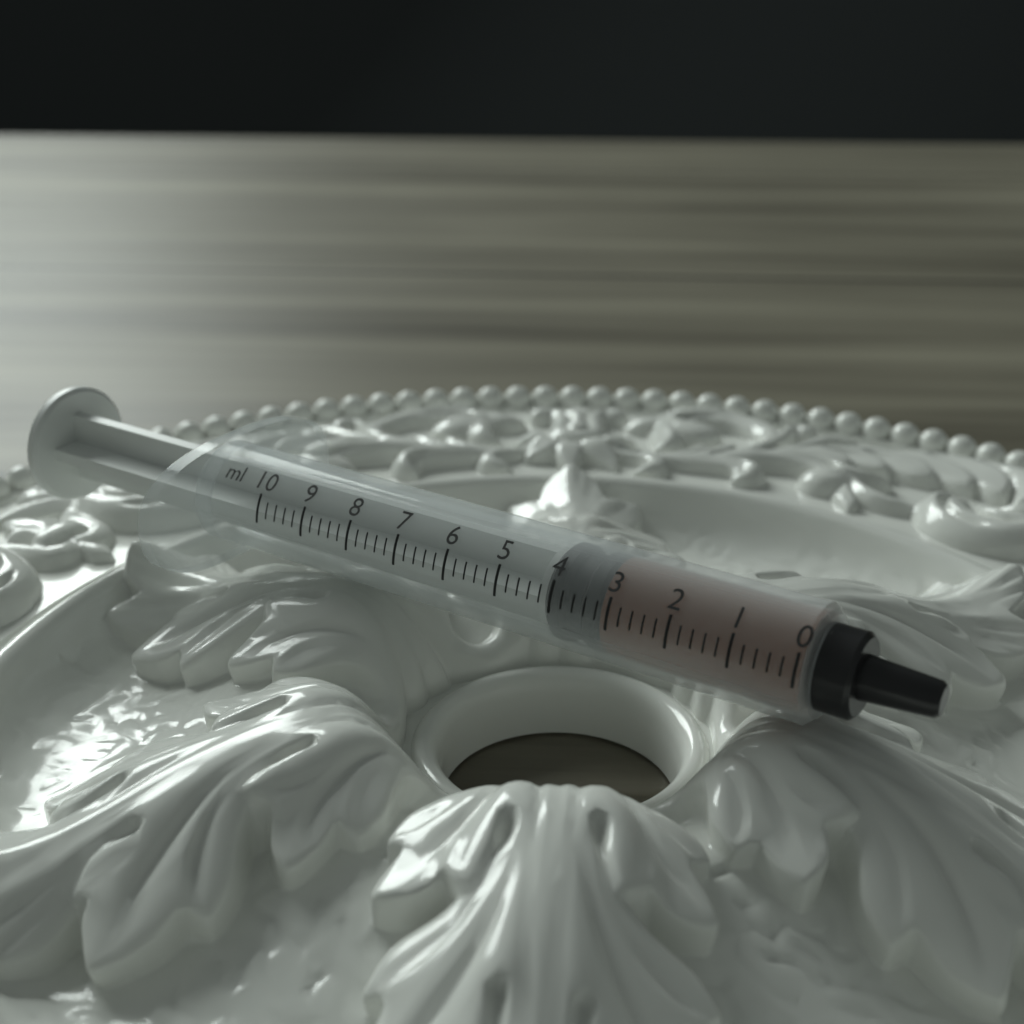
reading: 3.2 ml
